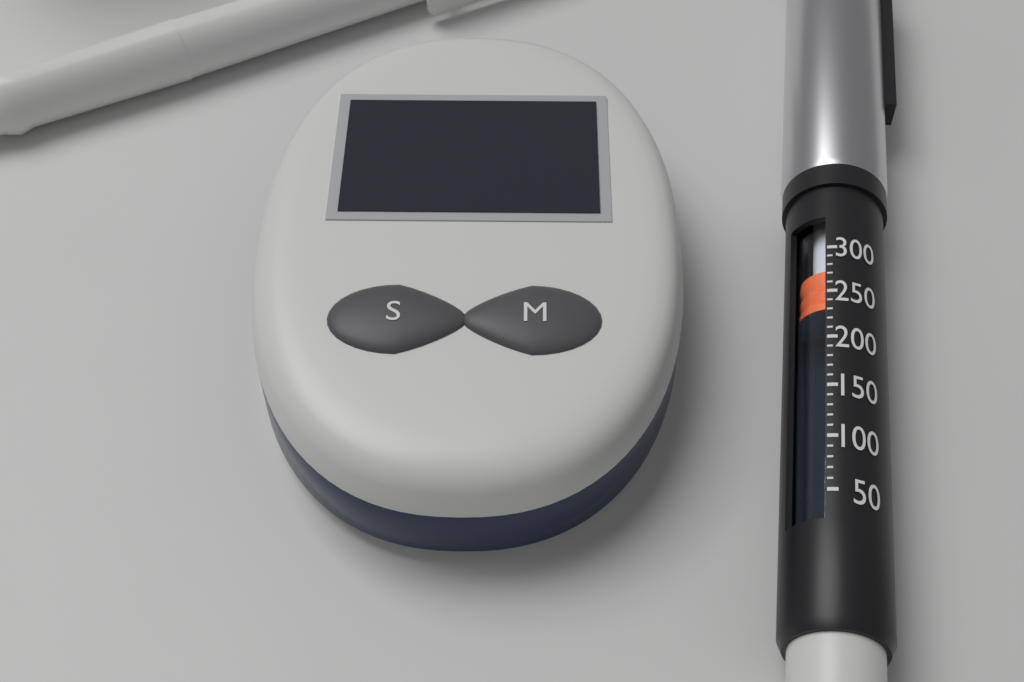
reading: 240 (no unit)
